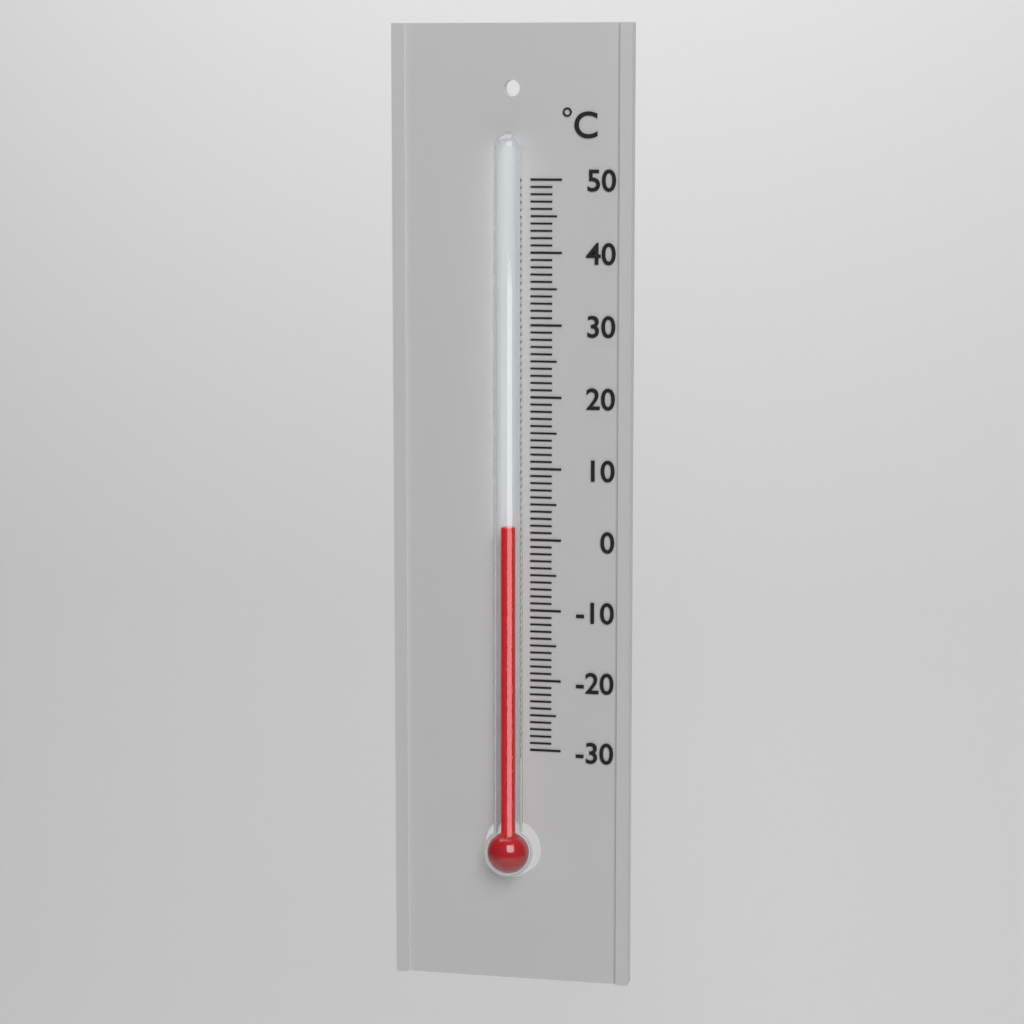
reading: 2 °C
